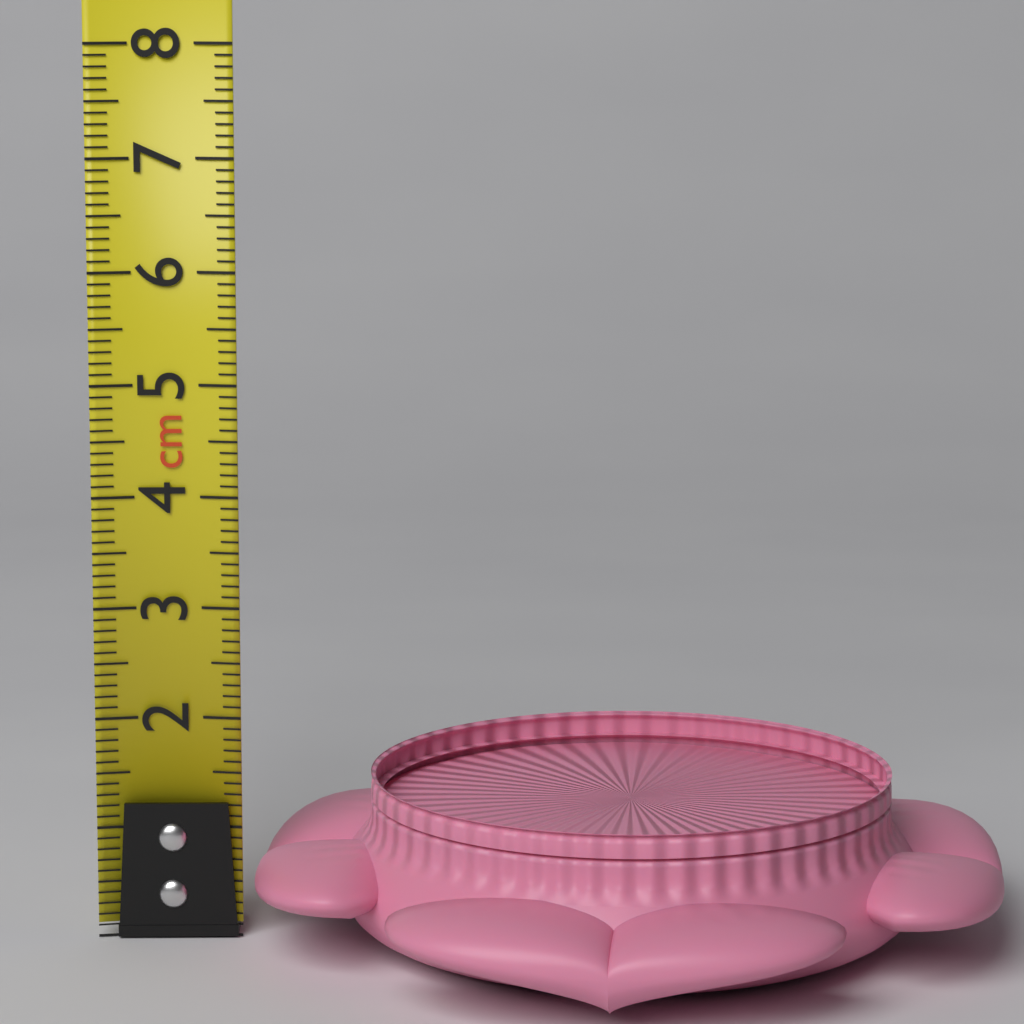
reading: 1.5 cm
